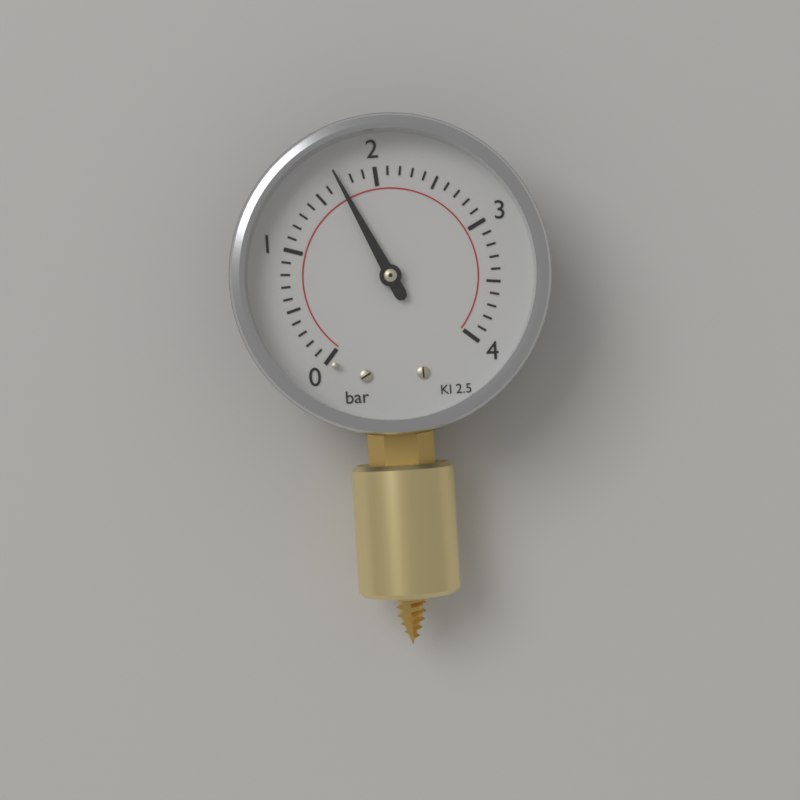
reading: 1.7 bar
